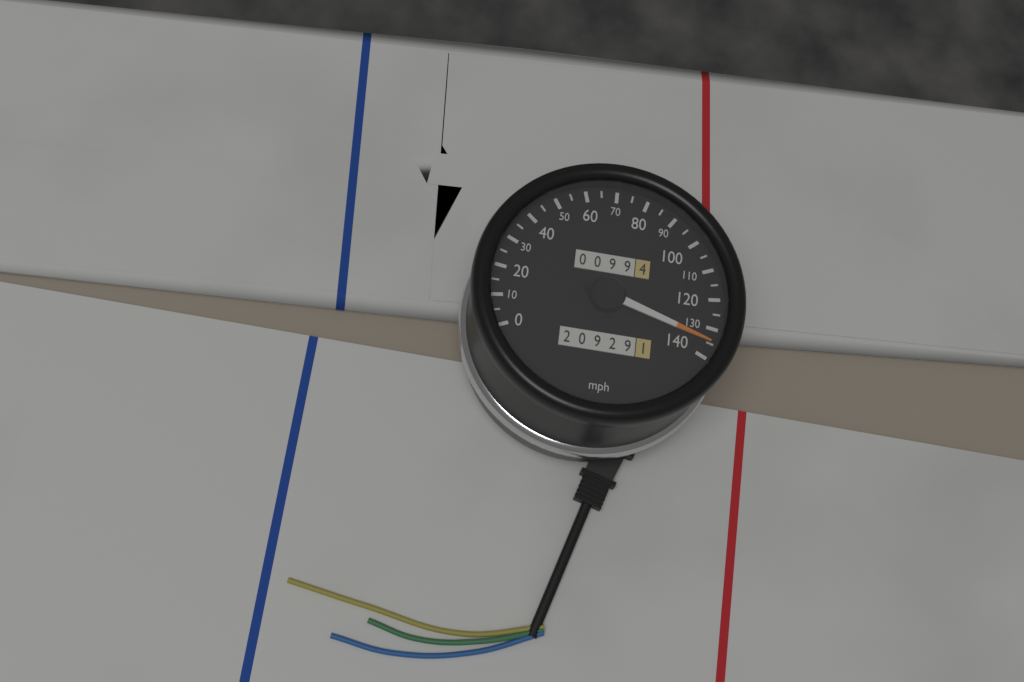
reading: 135 mph
